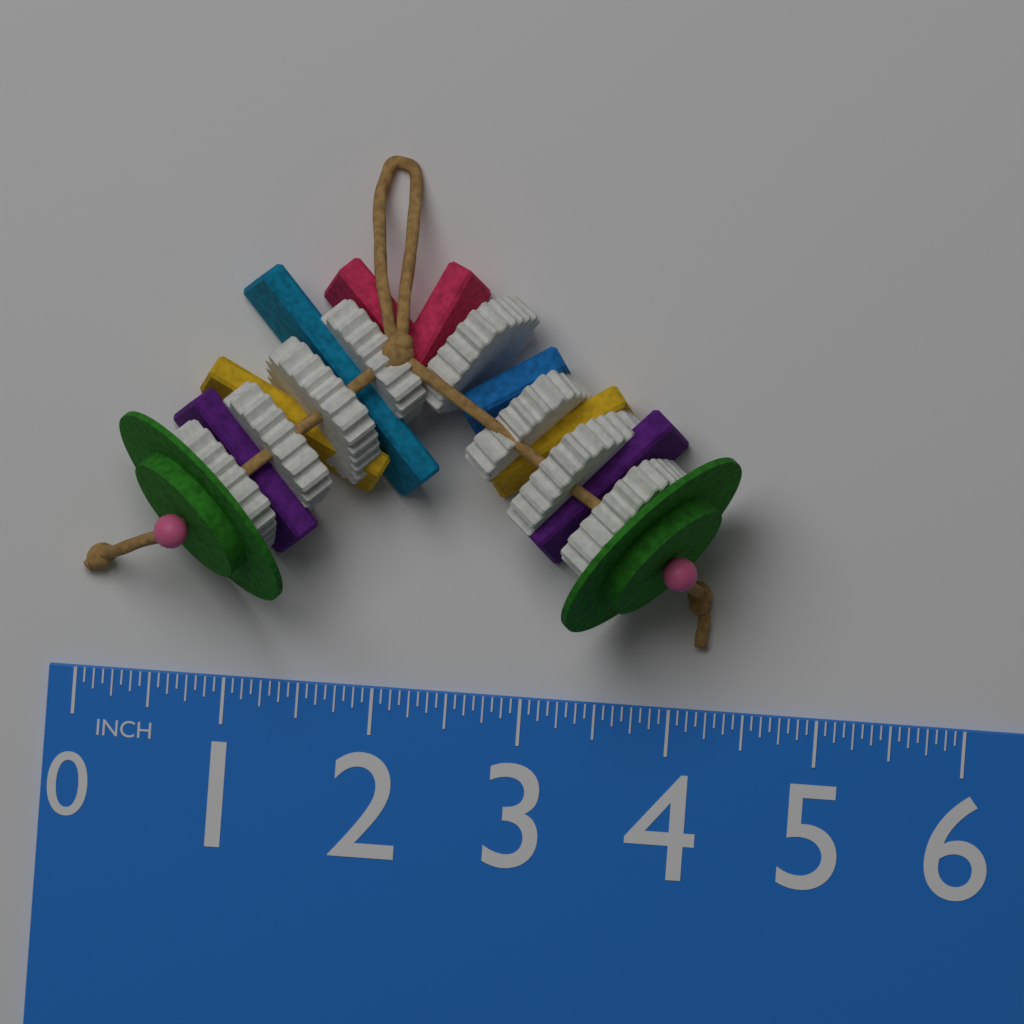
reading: 4.3750 in
